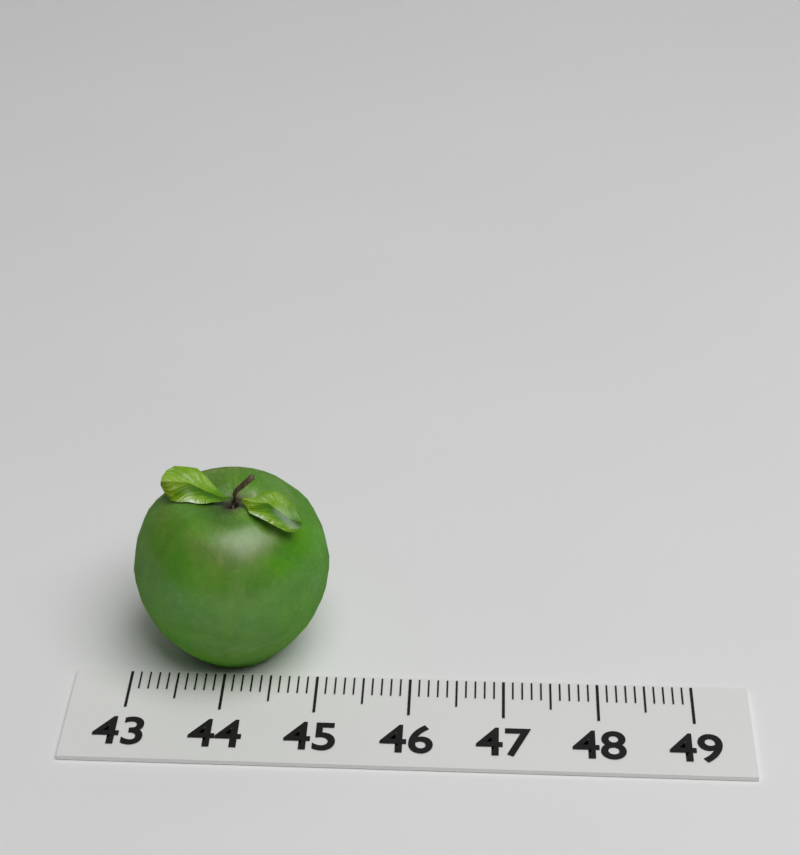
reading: 45.1 (no unit)
